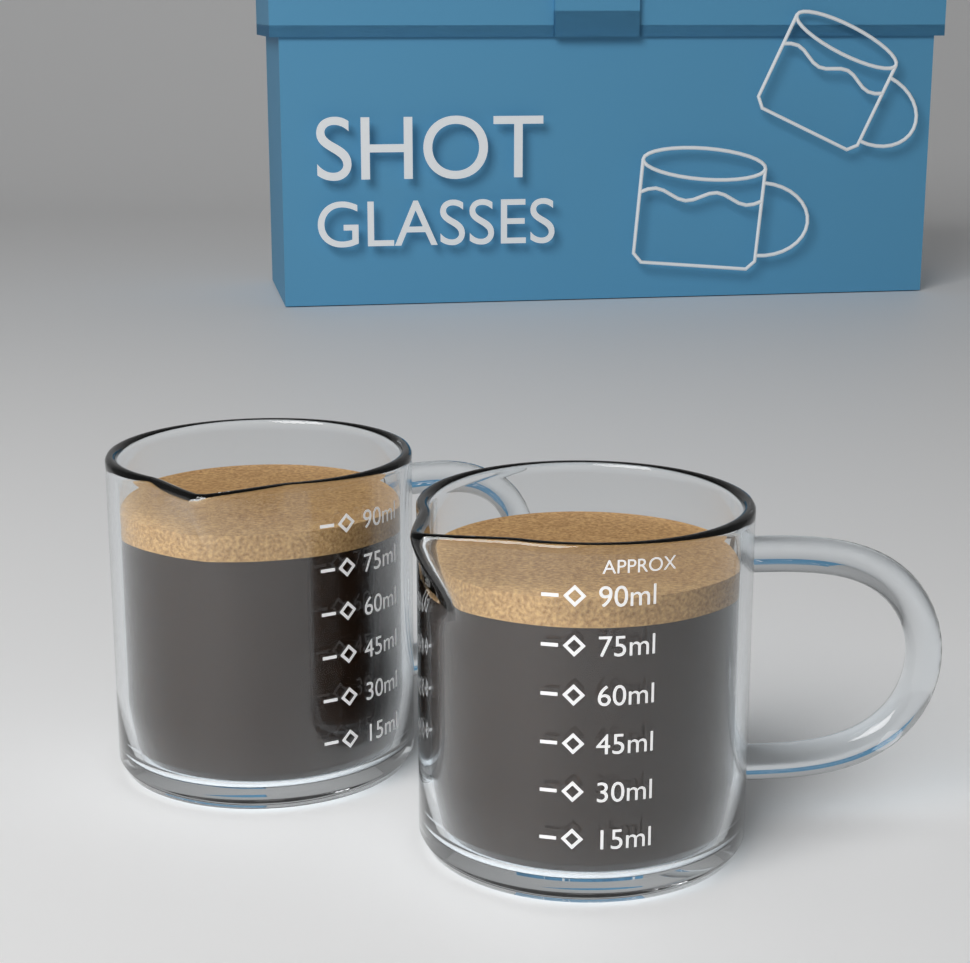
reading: 88 ml
